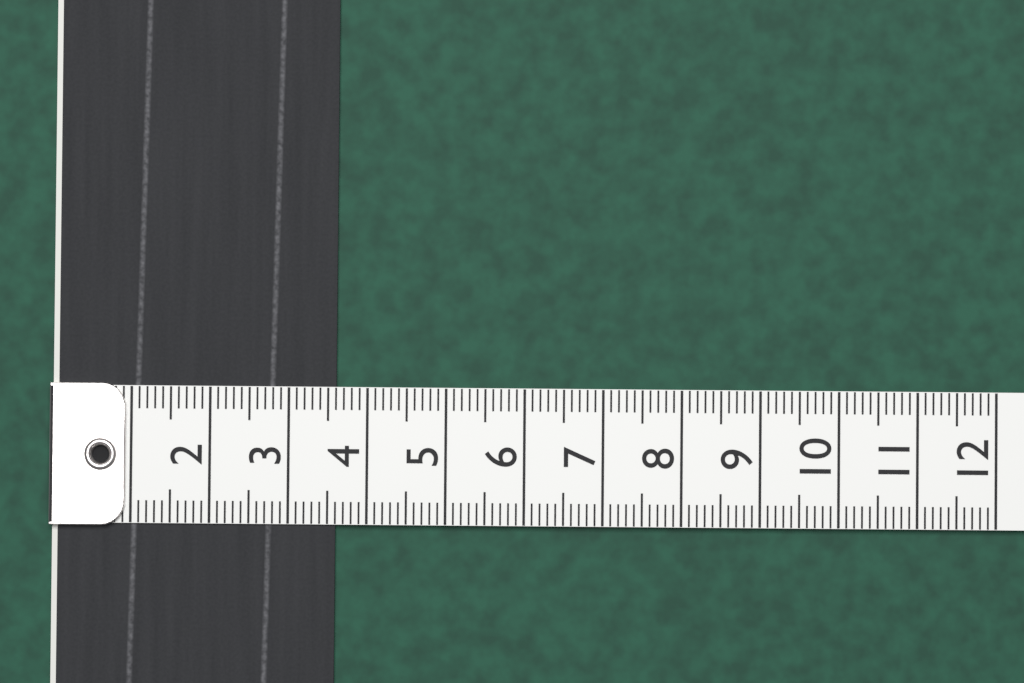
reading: 3.6 (no unit)
